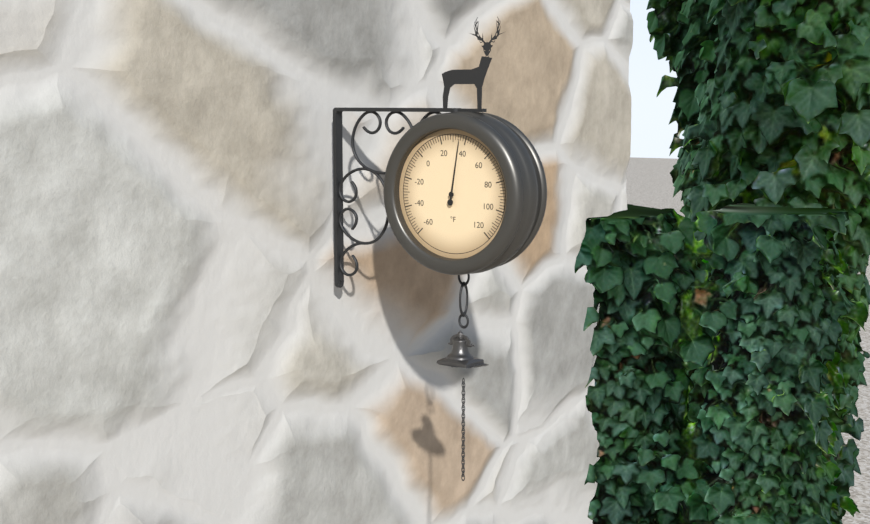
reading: 36 °F
